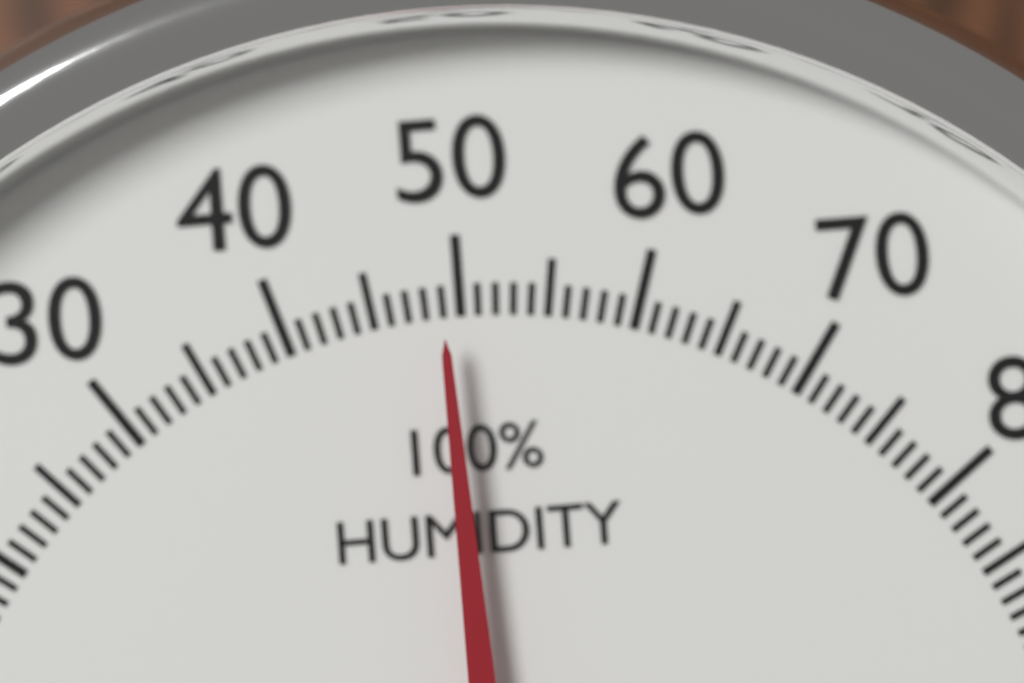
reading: 49 %
